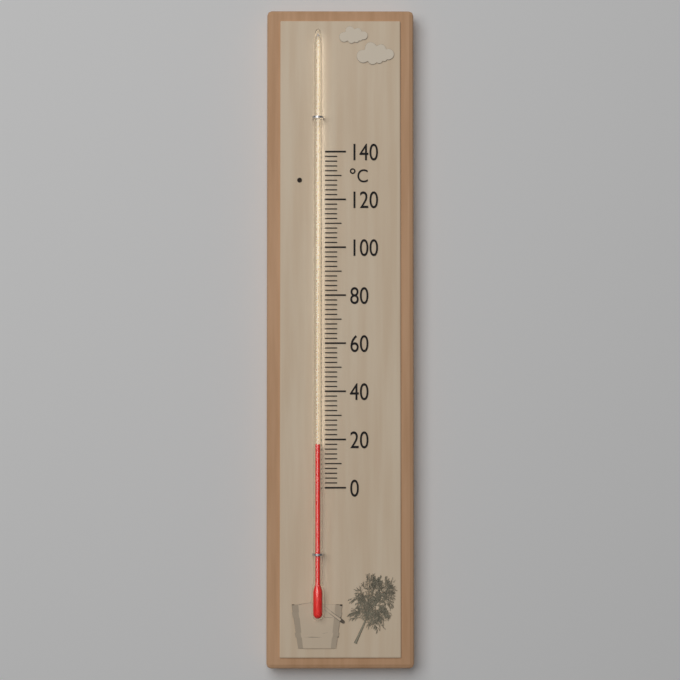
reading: 18 °C
